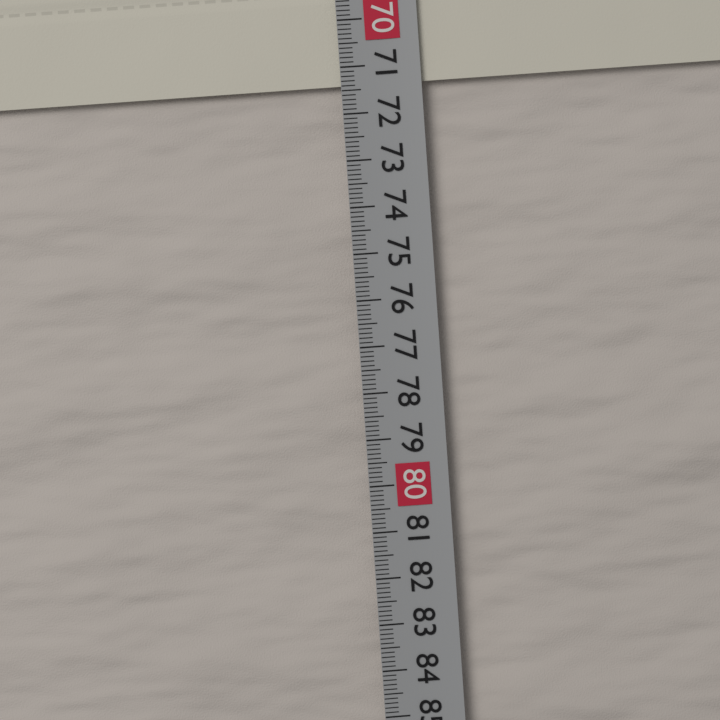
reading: 71.4 cm
